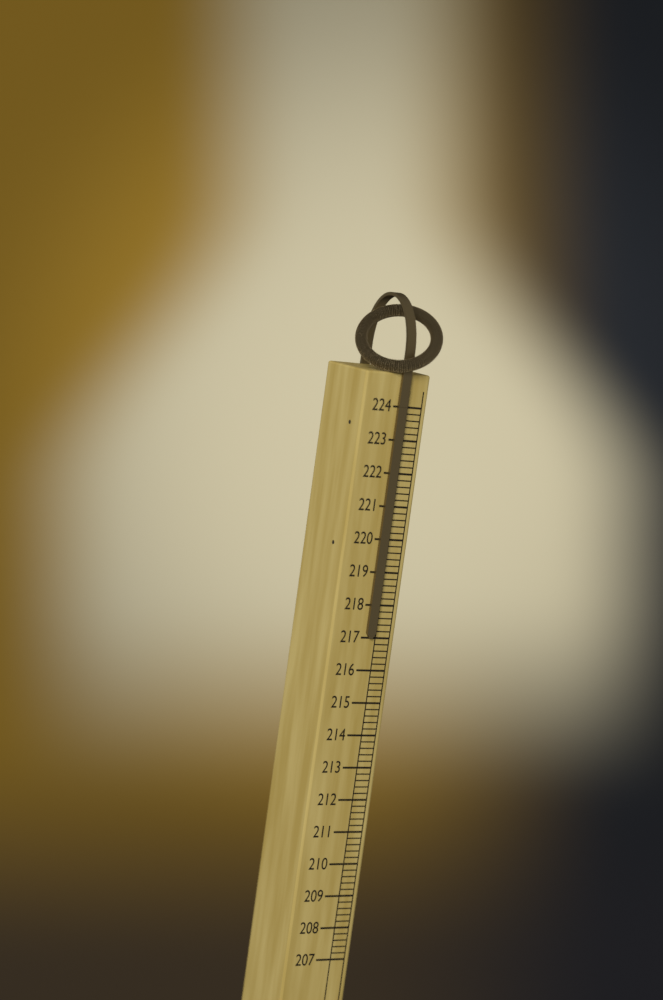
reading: 217.0 (no unit)
